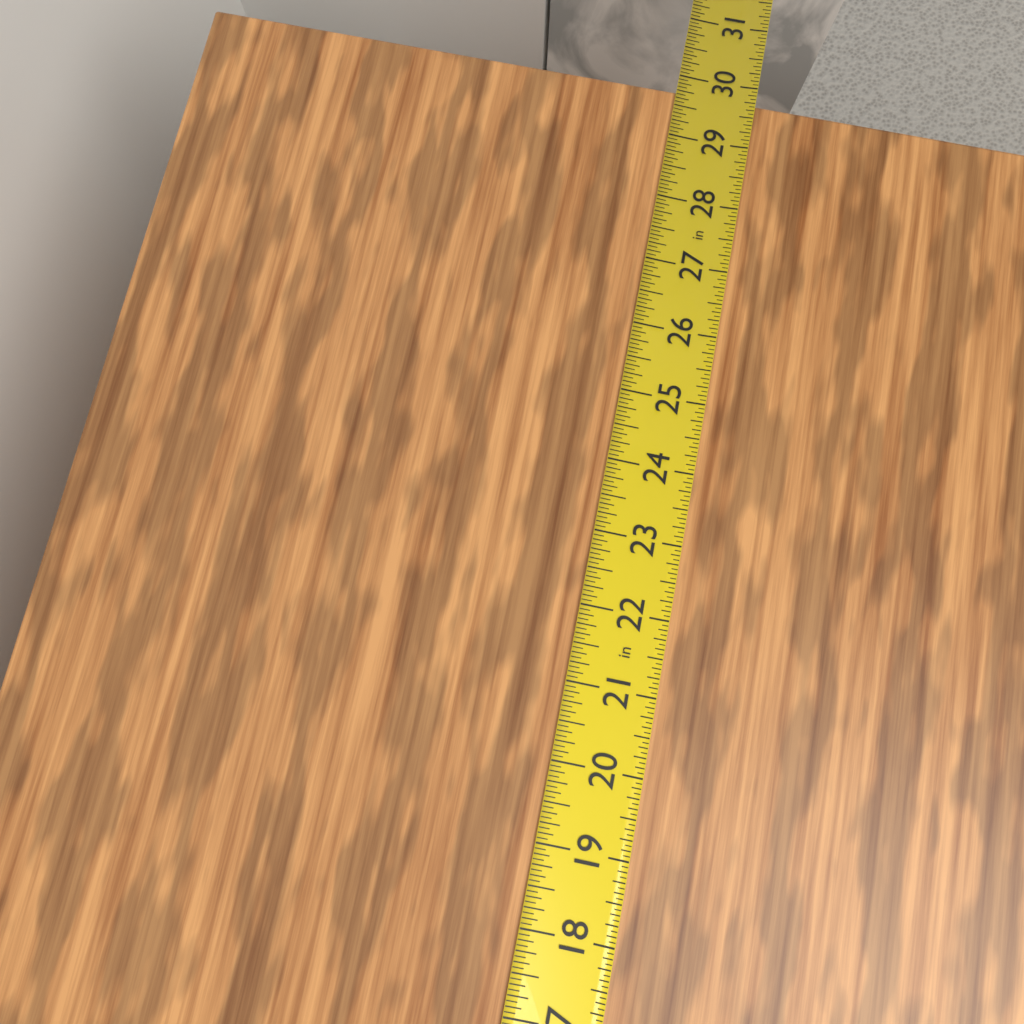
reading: 29.7500 in
